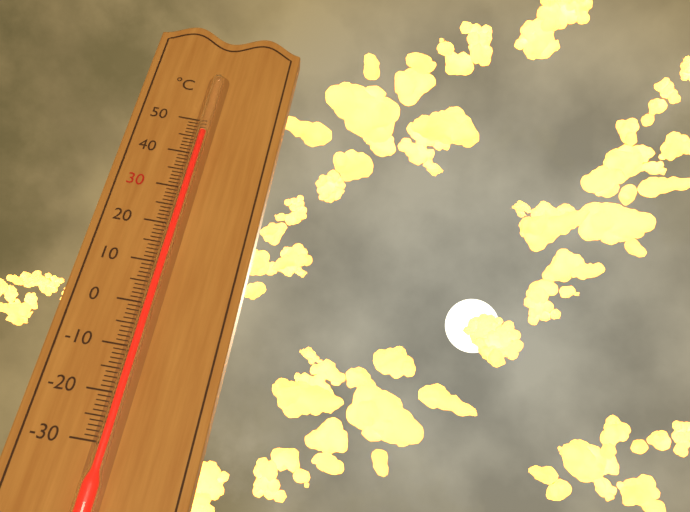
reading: 46 °C
